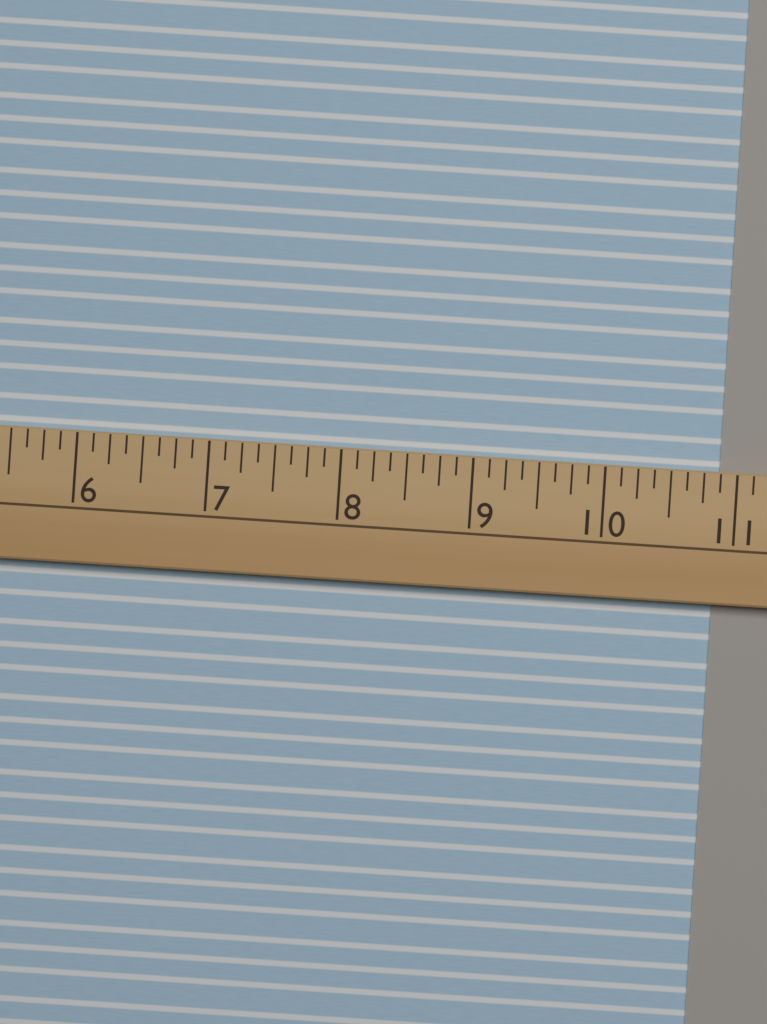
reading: 10.875 (no unit)
